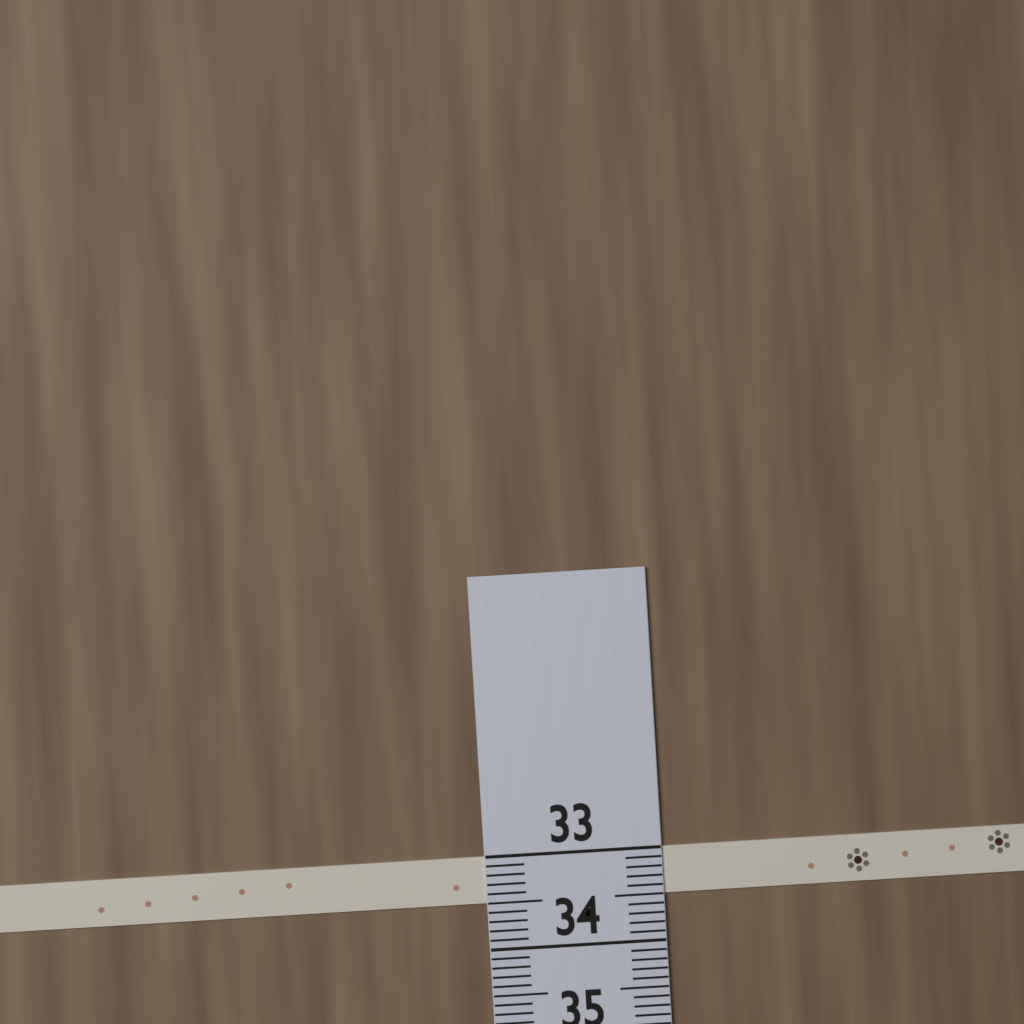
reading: 33.5 (no unit)
